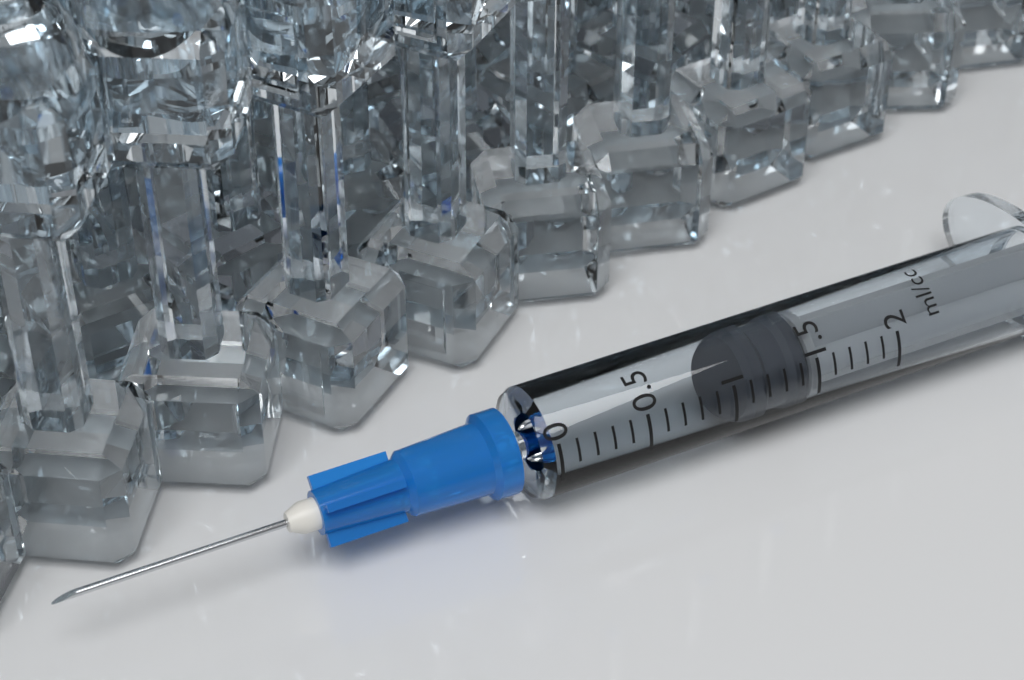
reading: 1.1 ml
